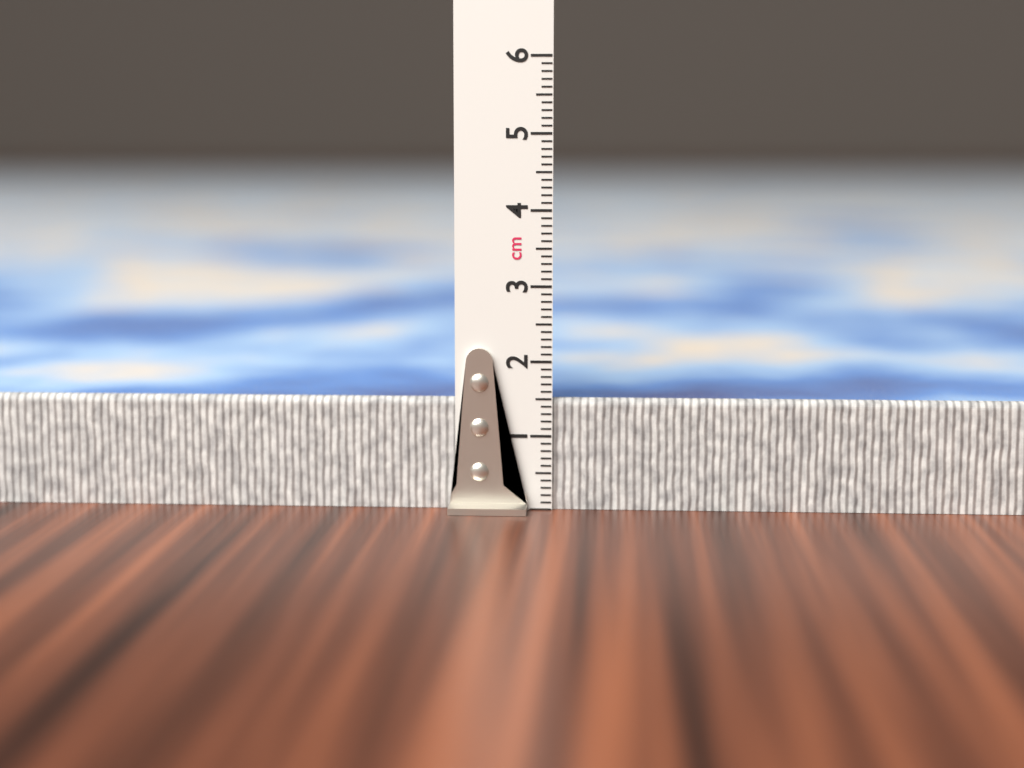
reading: 1.5 cm
